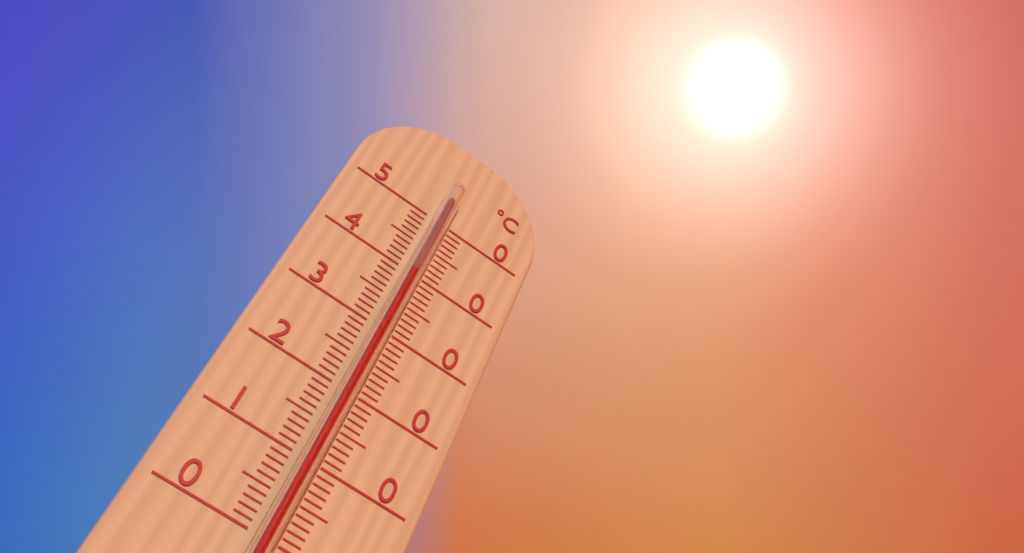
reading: 39 °C
